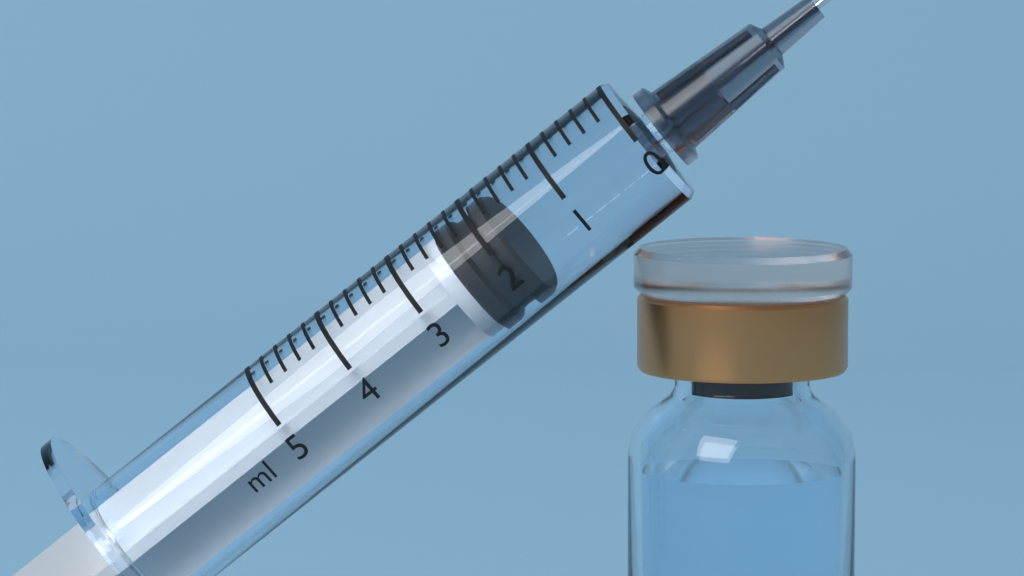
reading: 1.8 ml
